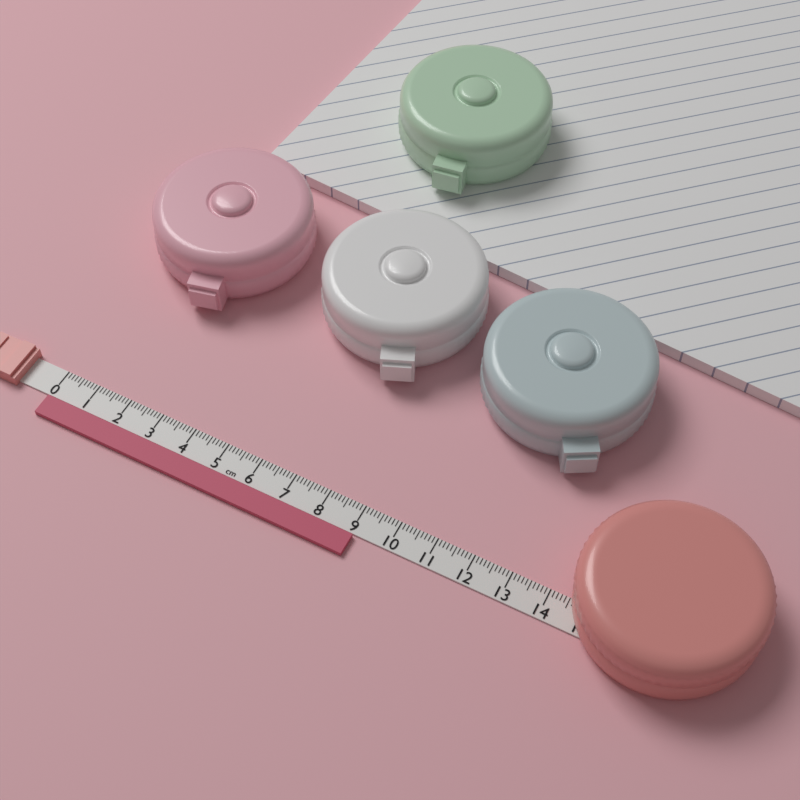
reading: 9.1 cm
